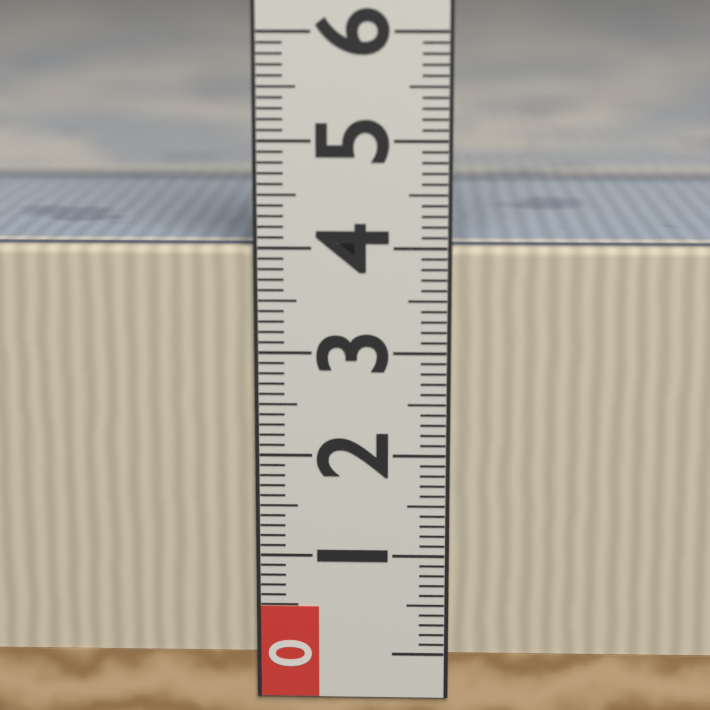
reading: 4.0 (no unit)
